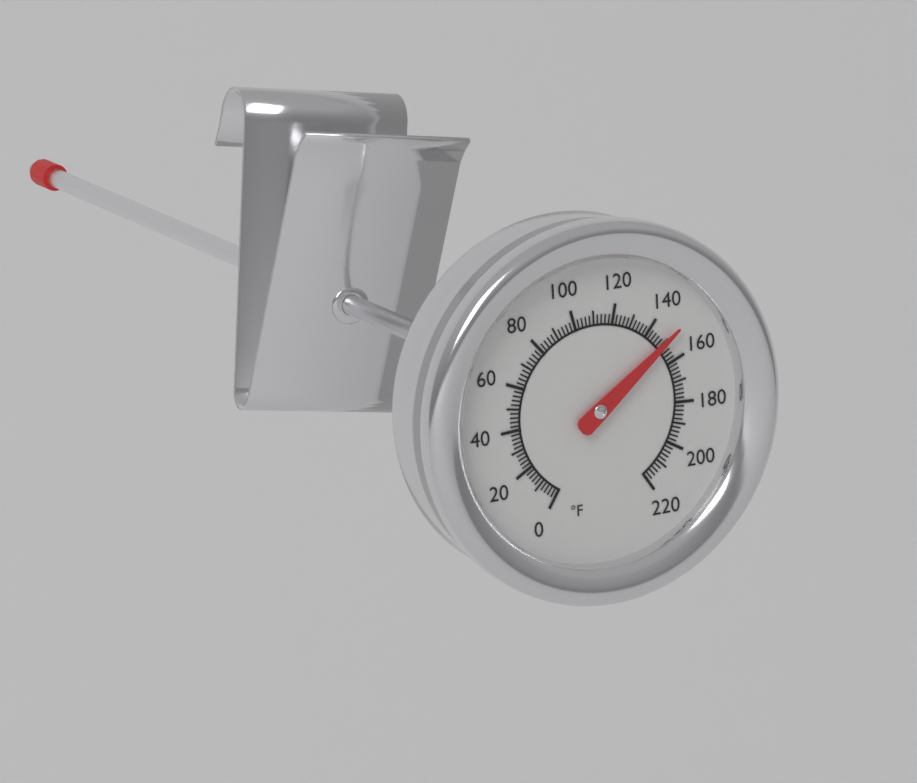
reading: 150 °F
